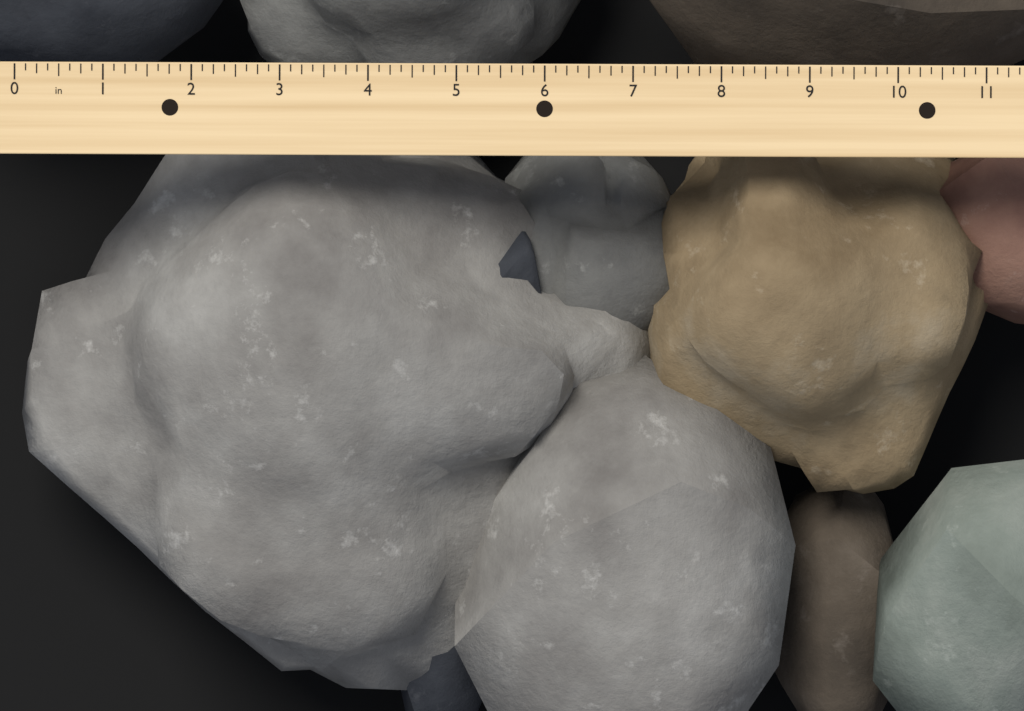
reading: 7.250 in
